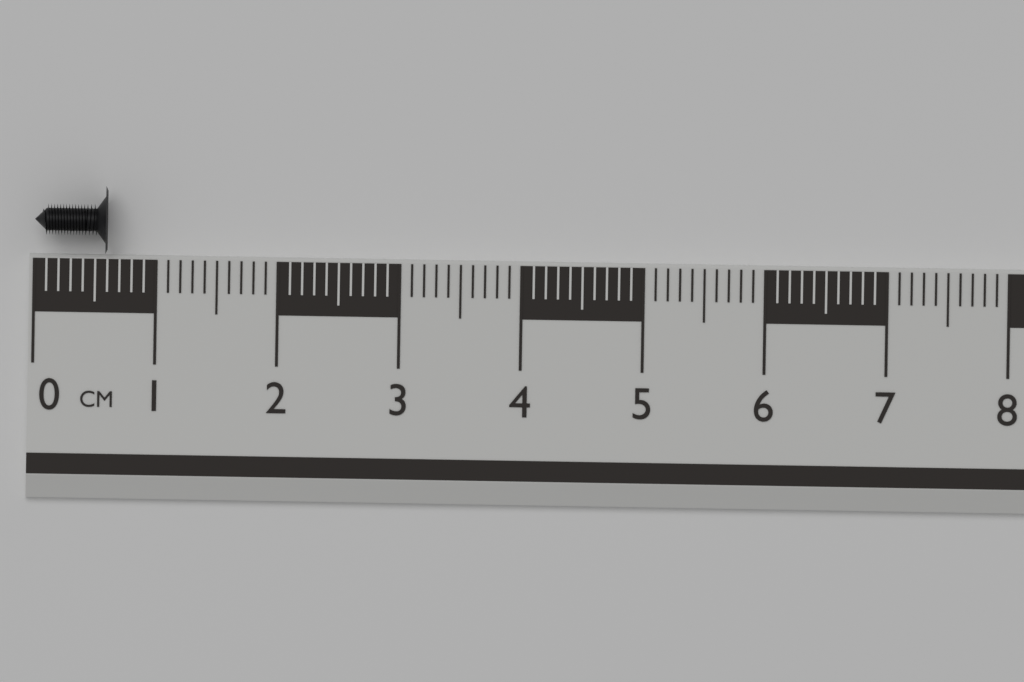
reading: 0.6 cm
